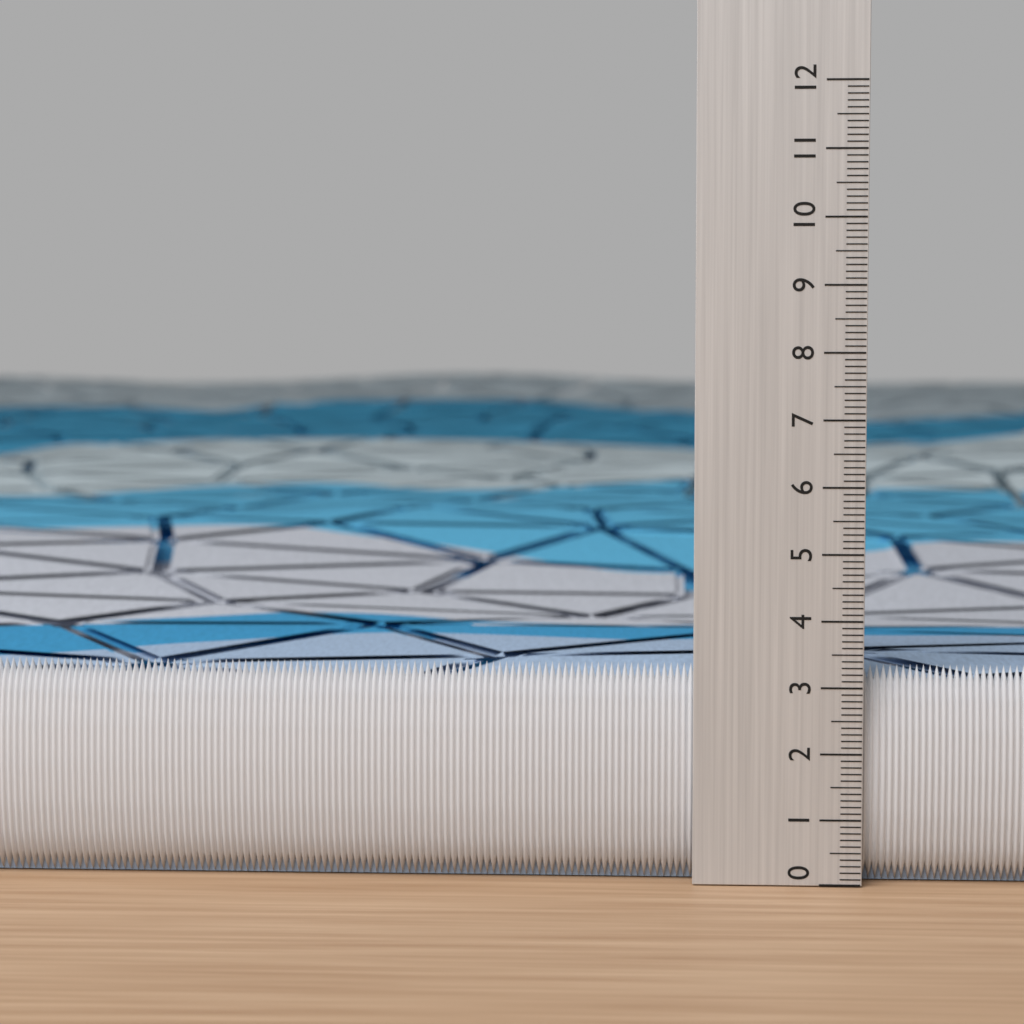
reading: 3.3 (no unit)
